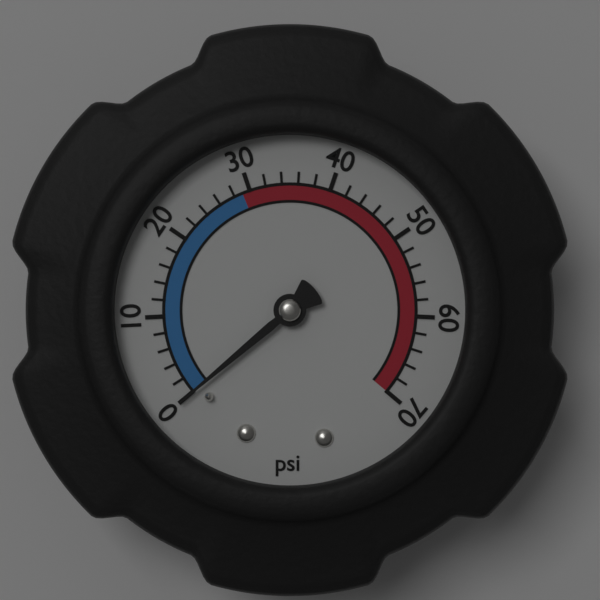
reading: 0 psi
